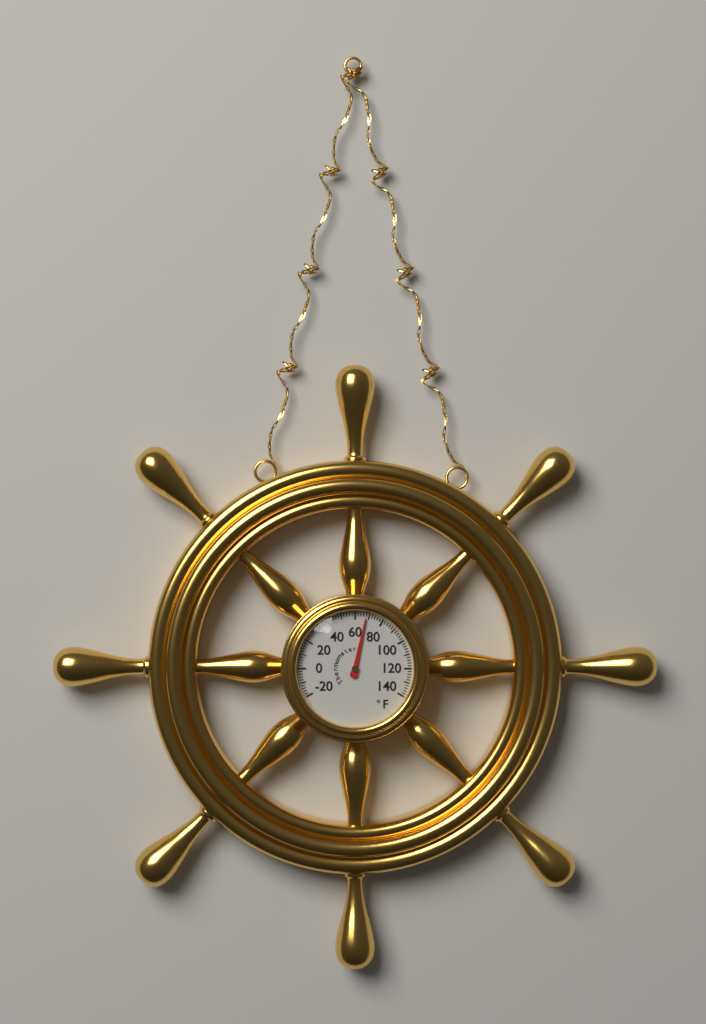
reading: 68 °F
